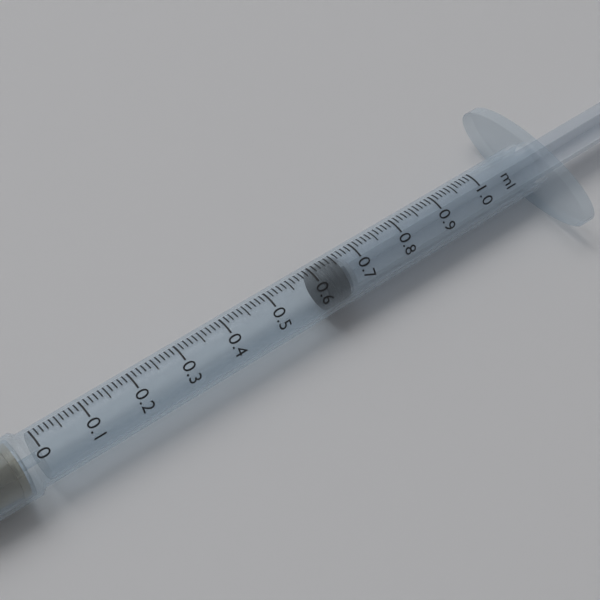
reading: 0.61 ml
